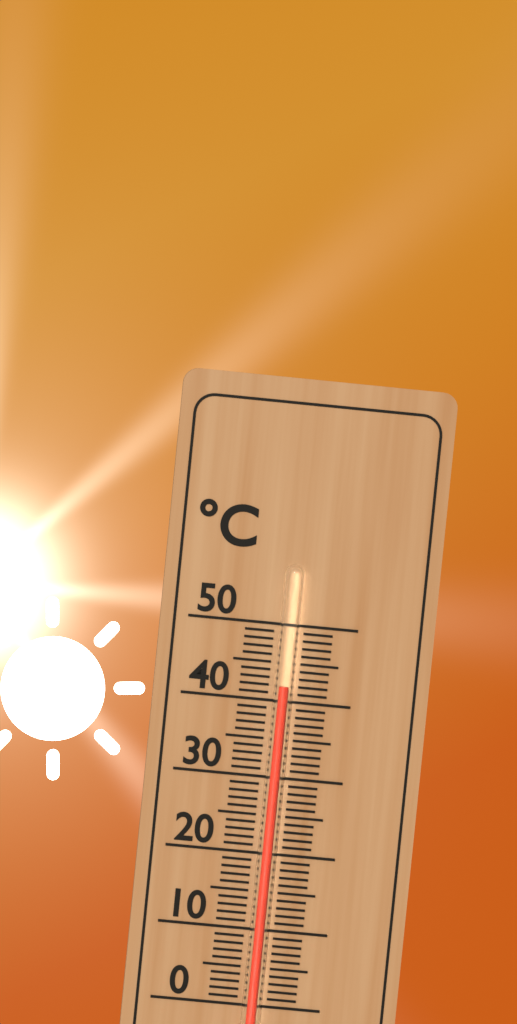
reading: 42 °C
